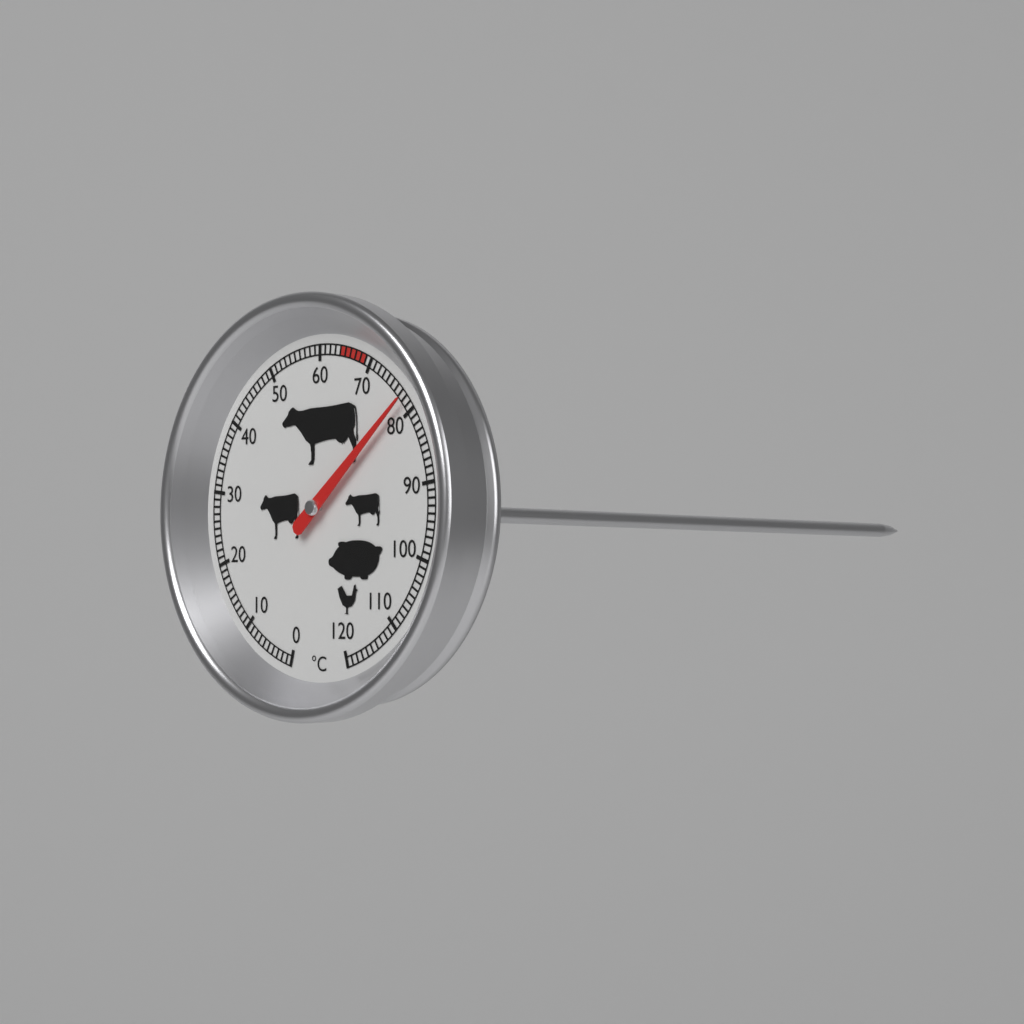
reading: 78 °C
